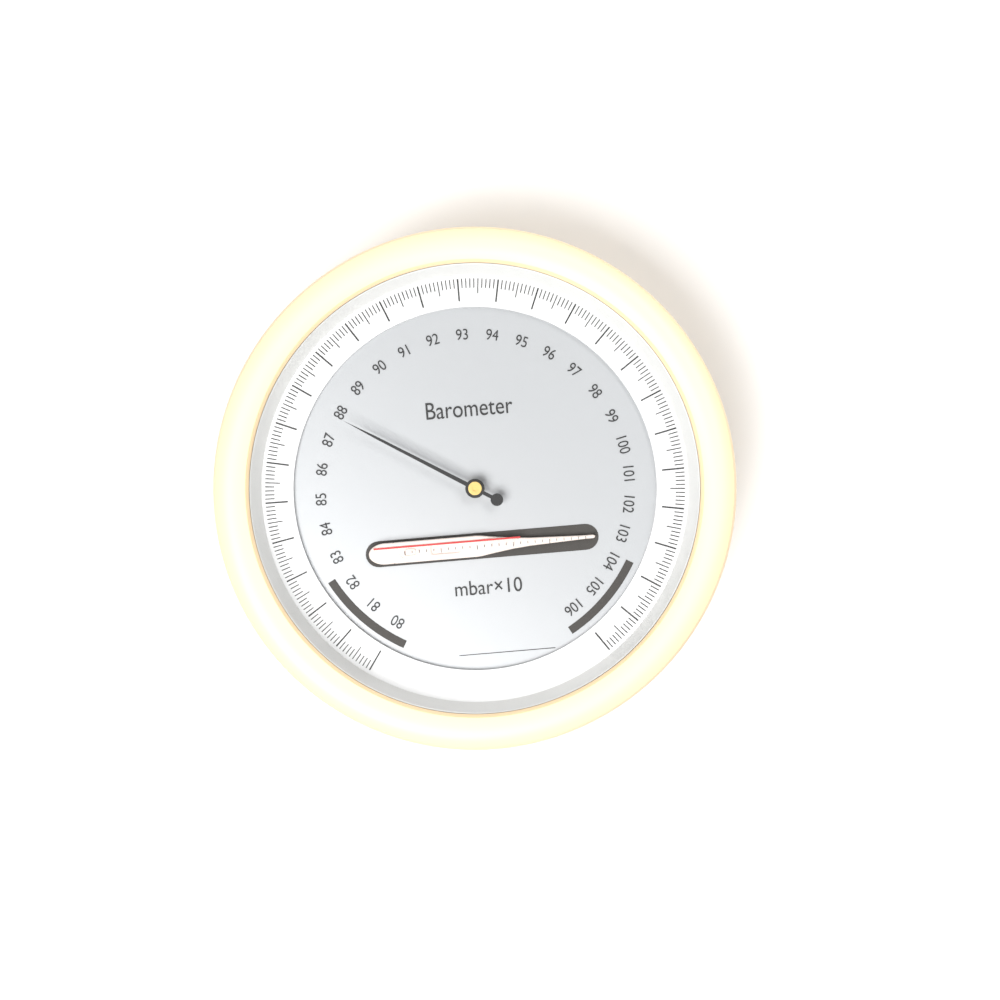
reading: 87.8 mbar×10
